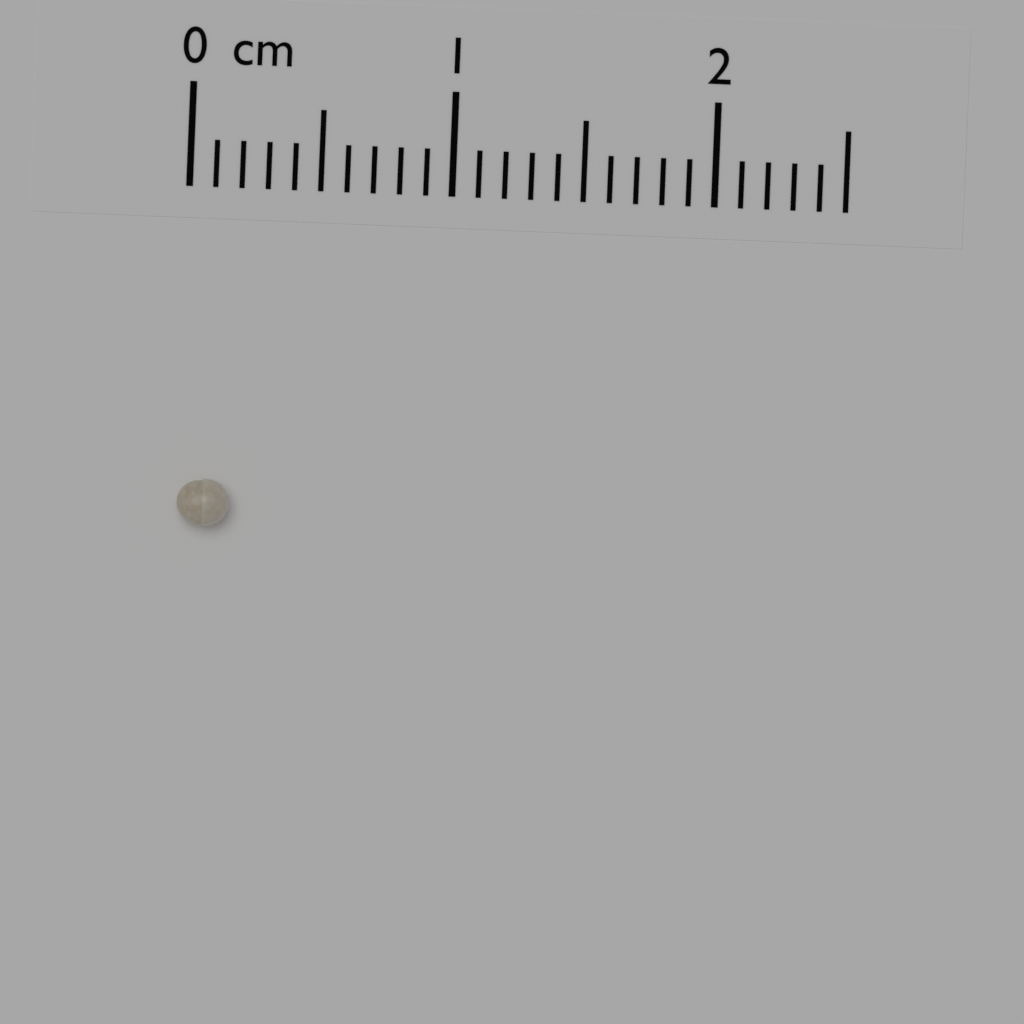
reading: 0.2 cm
